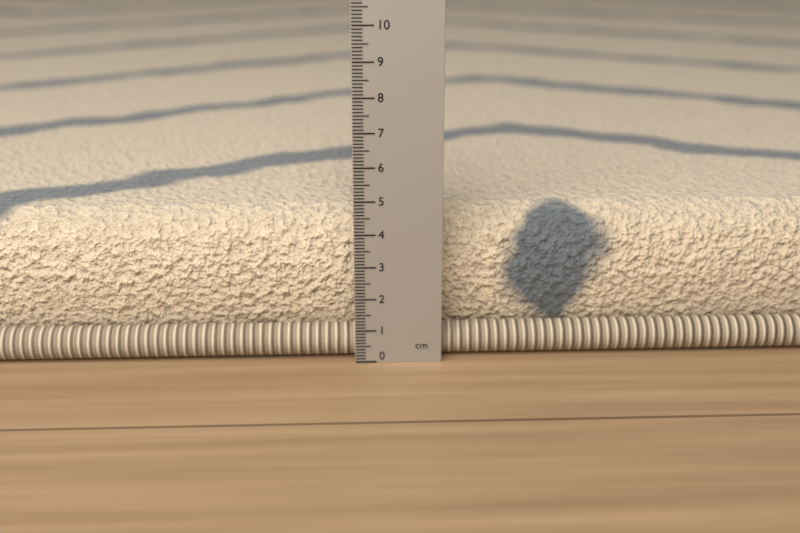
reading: 4.4 cm
